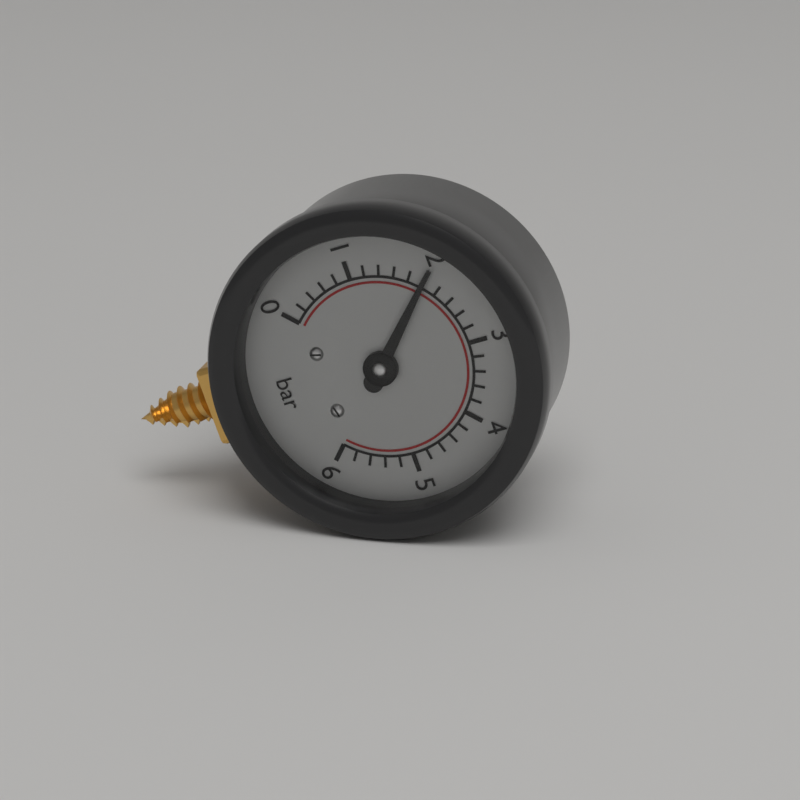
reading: 2.0 bar
